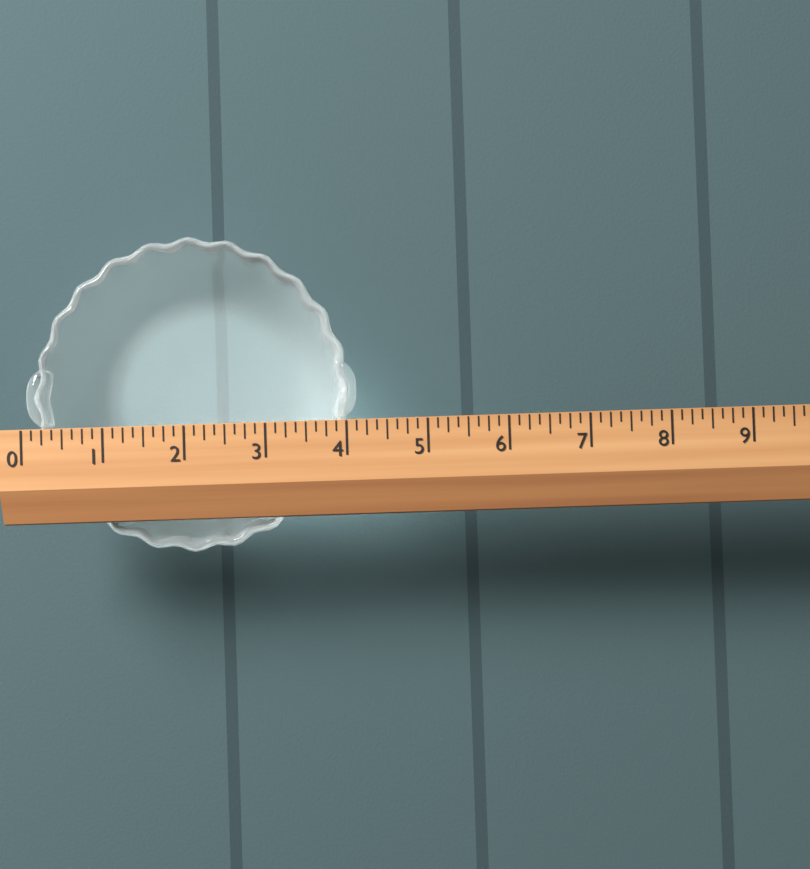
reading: 4.125 (no unit)
